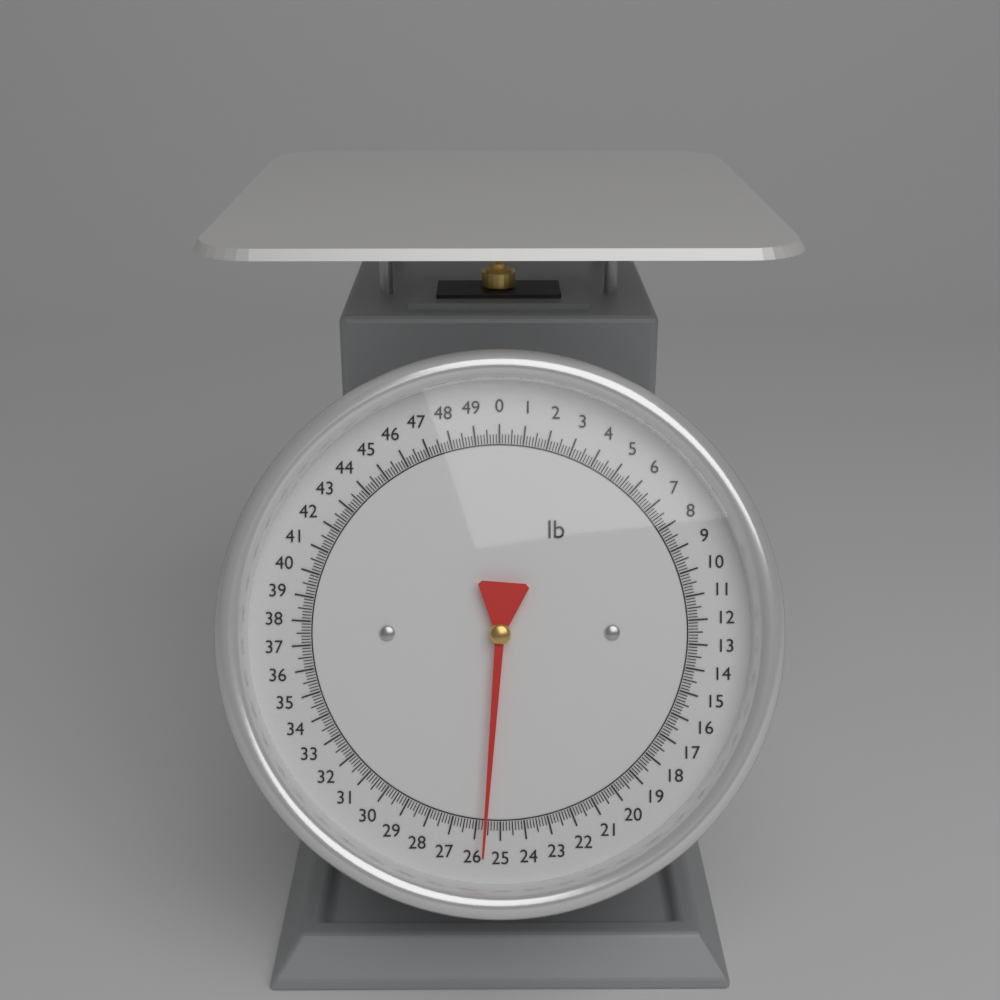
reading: 25.625 lb
